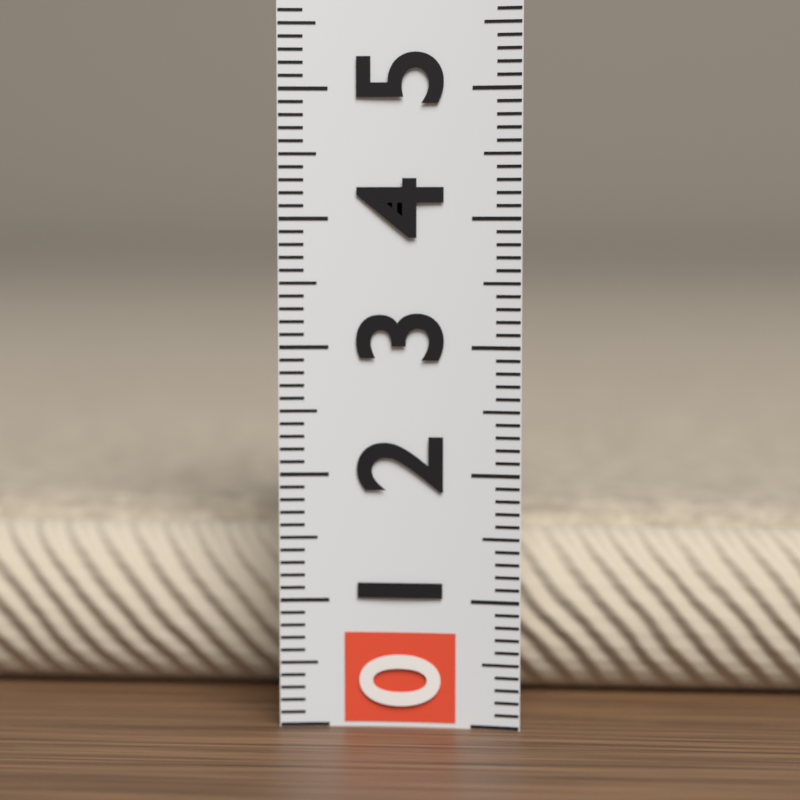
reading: 1.5 (no unit)
